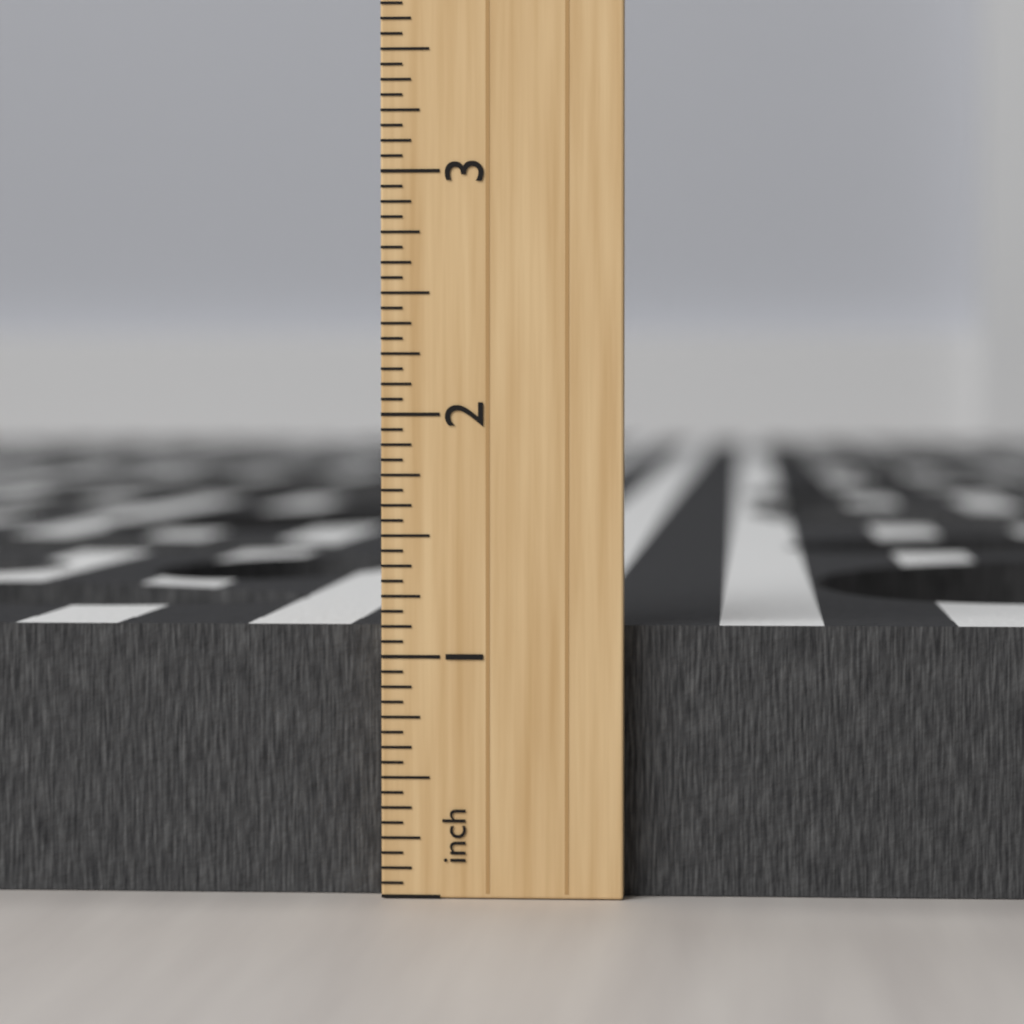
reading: 1.1250 inch
